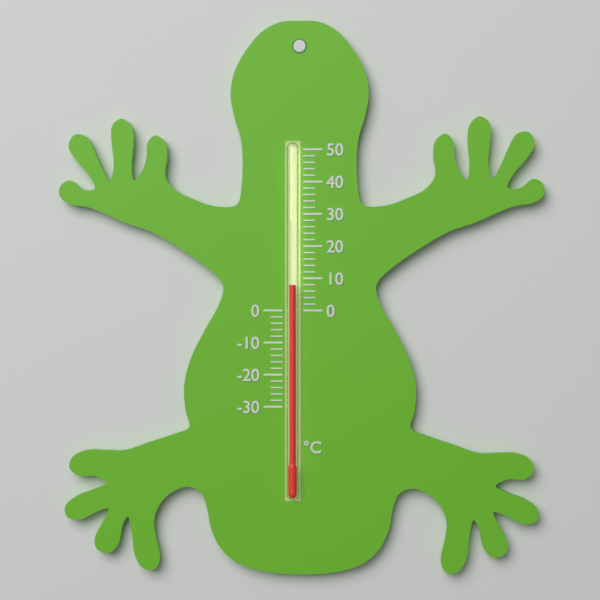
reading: 8 °C
